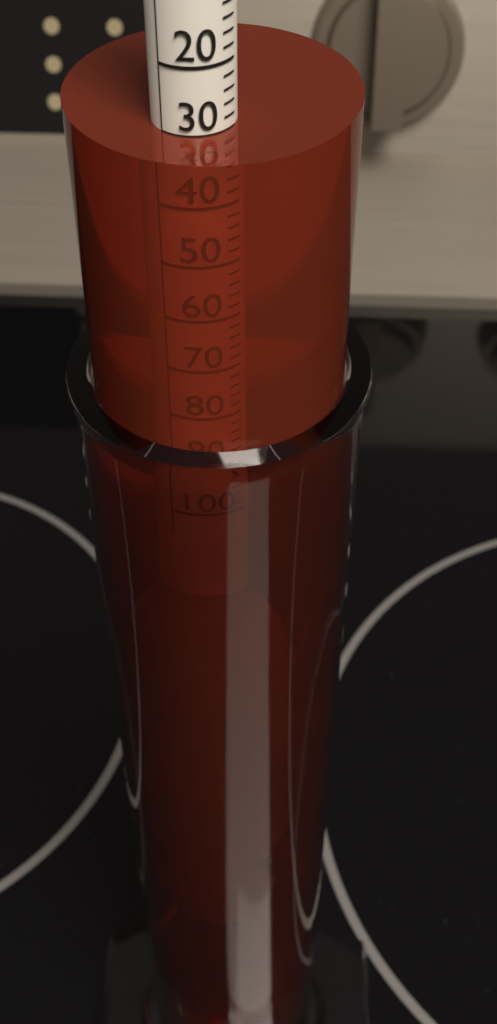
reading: 30 (no unit)
